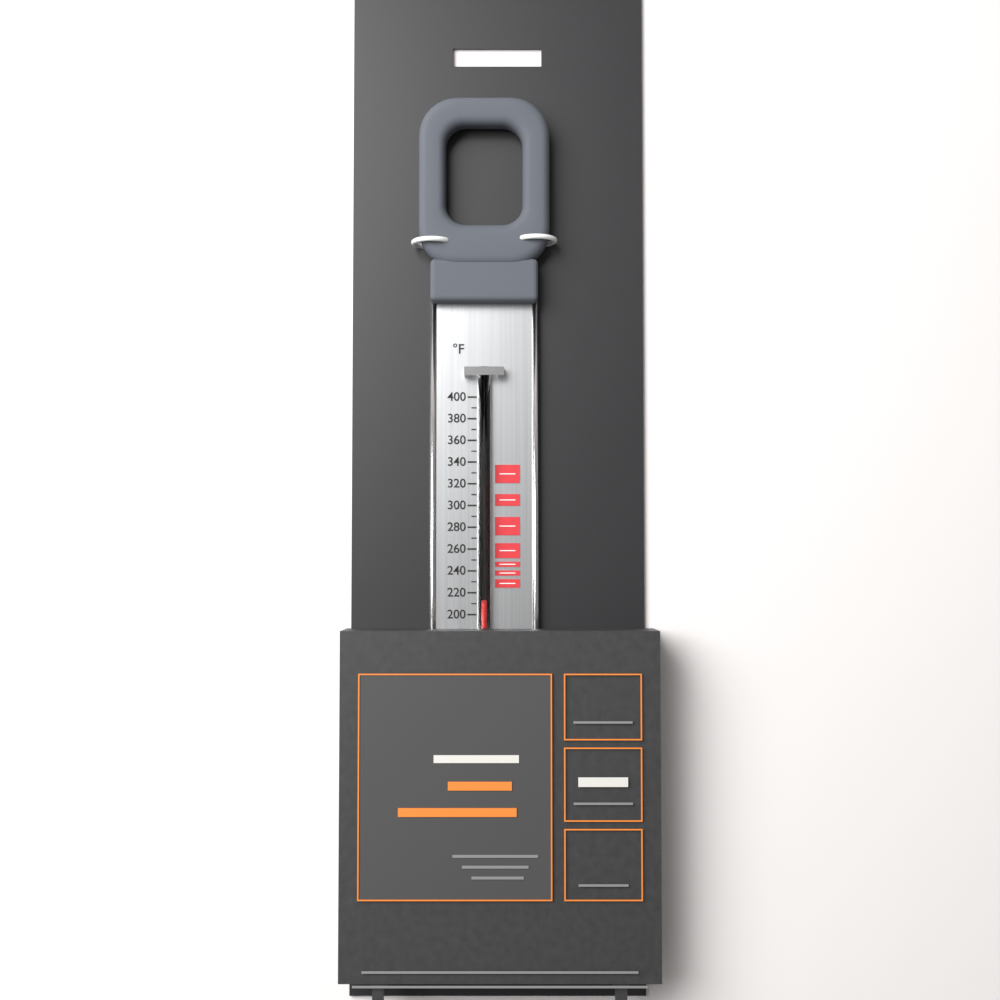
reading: 210 °F
